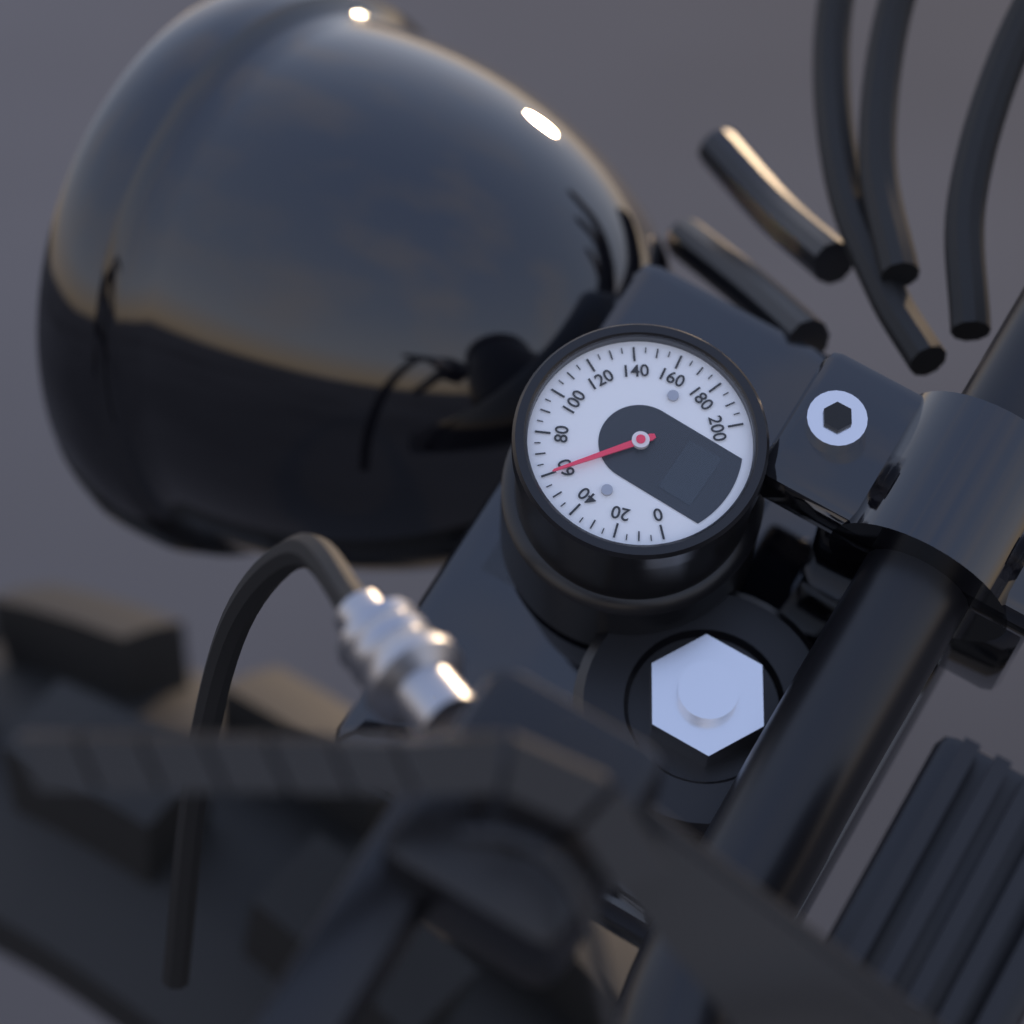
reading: 60 (no unit)
